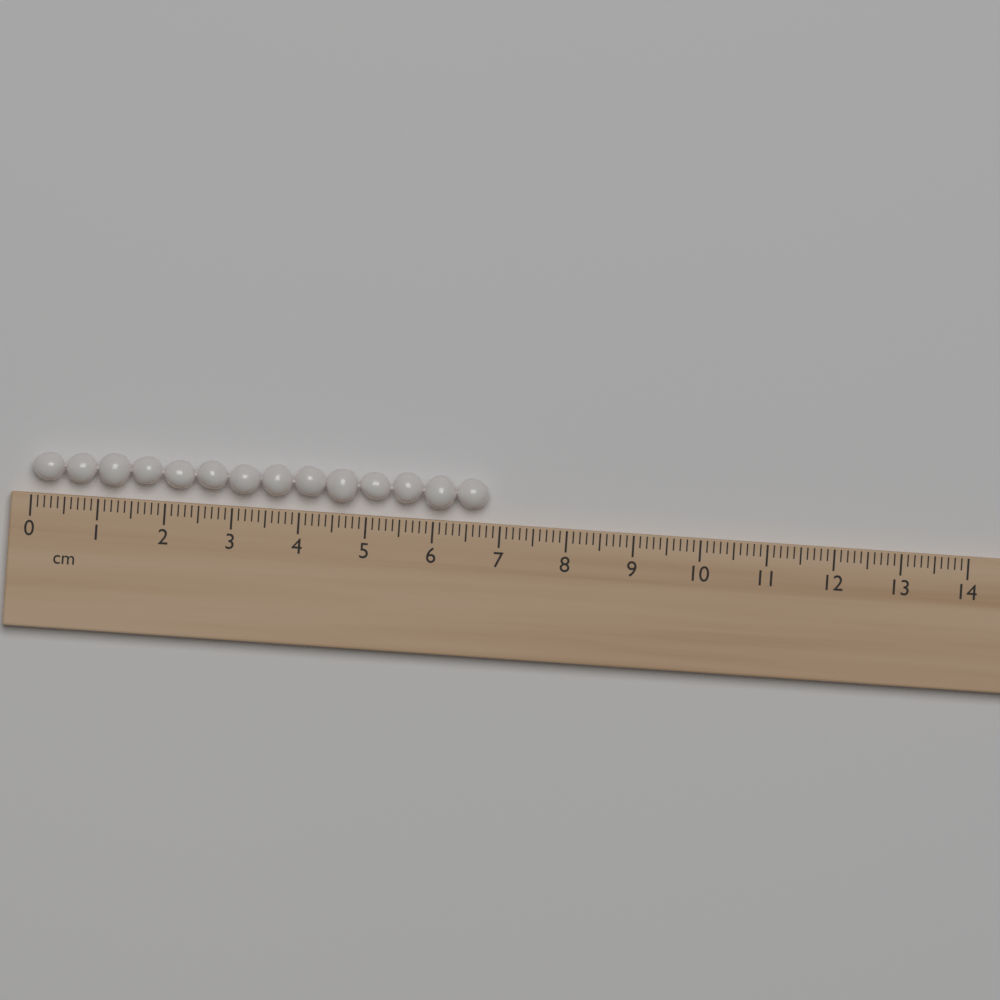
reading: 6.8 cm
